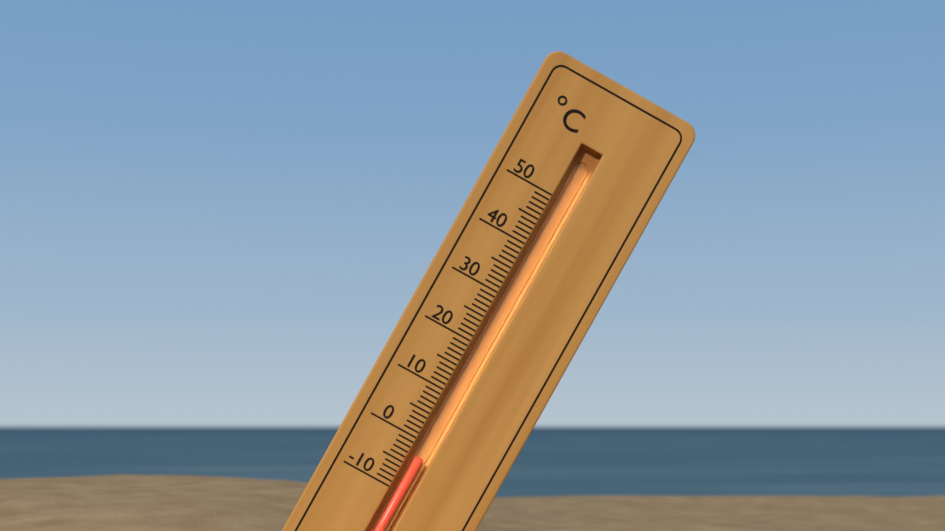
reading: -3 °C
